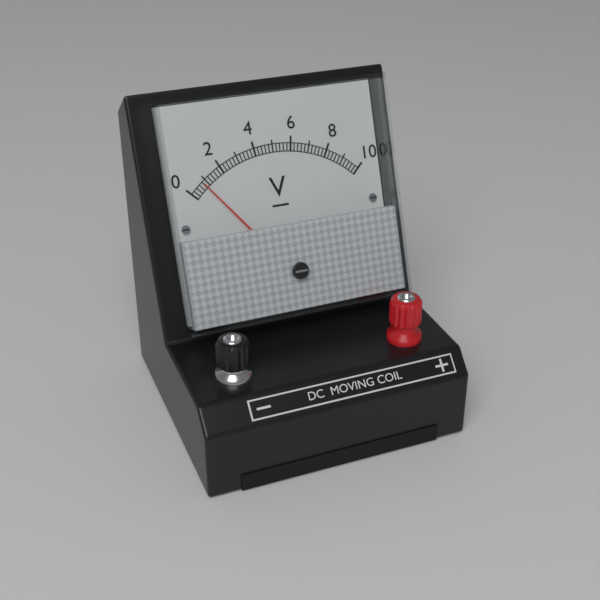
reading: 0.8 V
